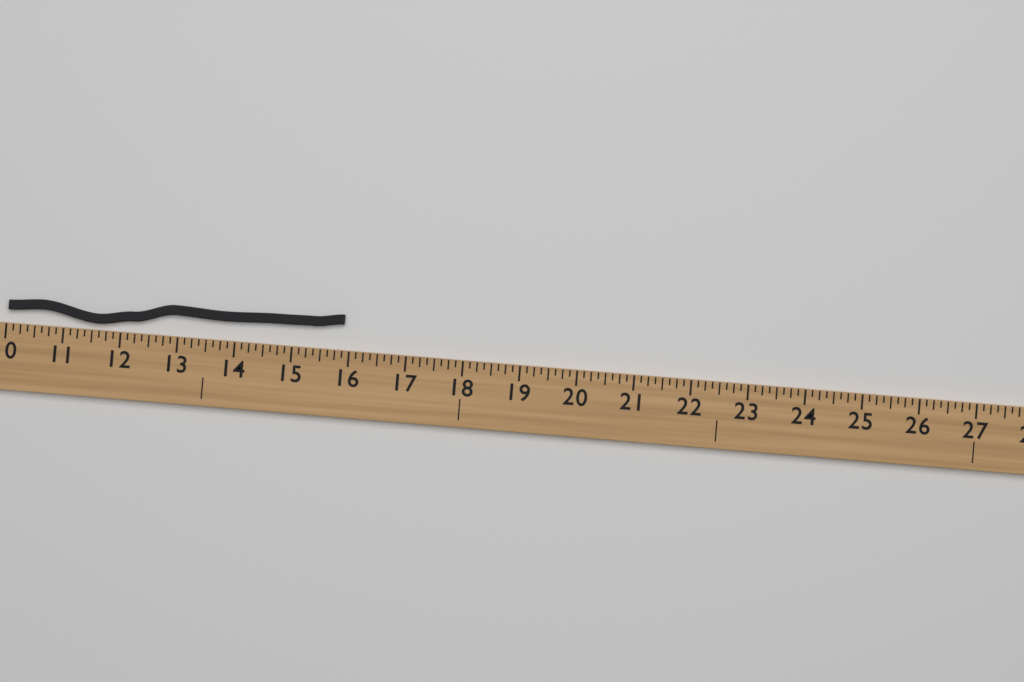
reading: 15.875 (no unit)
